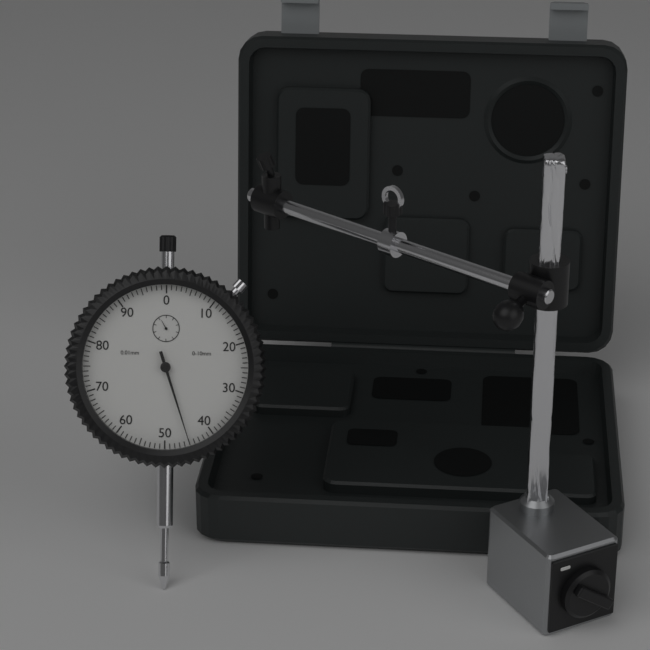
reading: 0.45 mm
